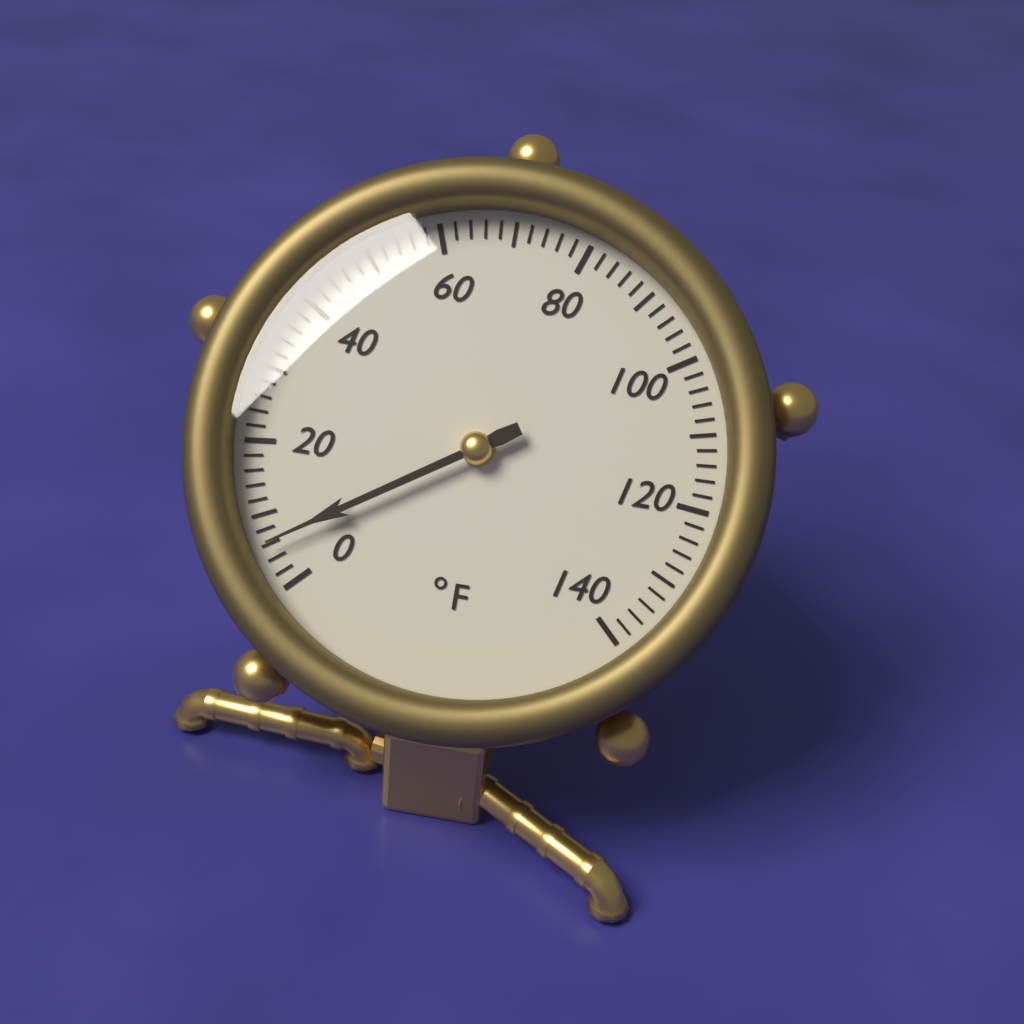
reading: 6 °F
